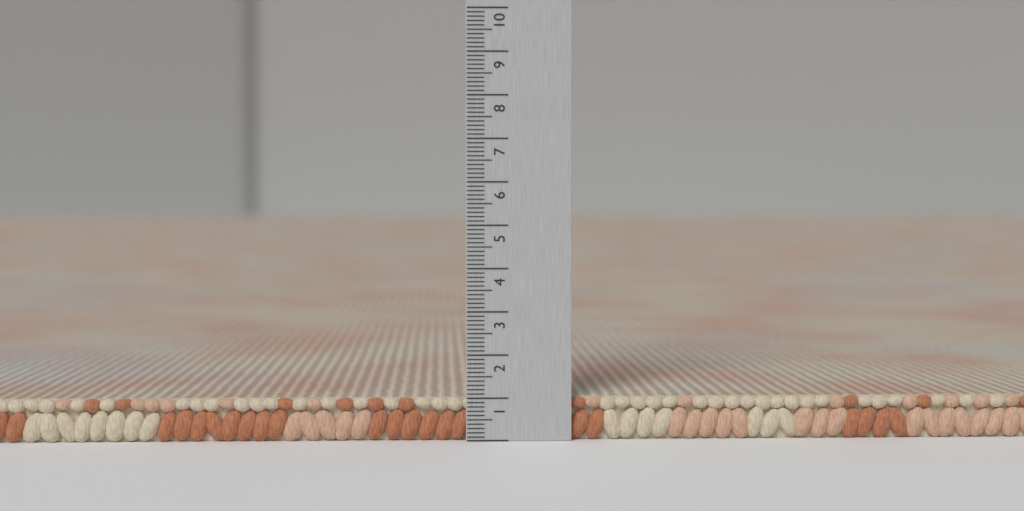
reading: 1.0 (no unit)
